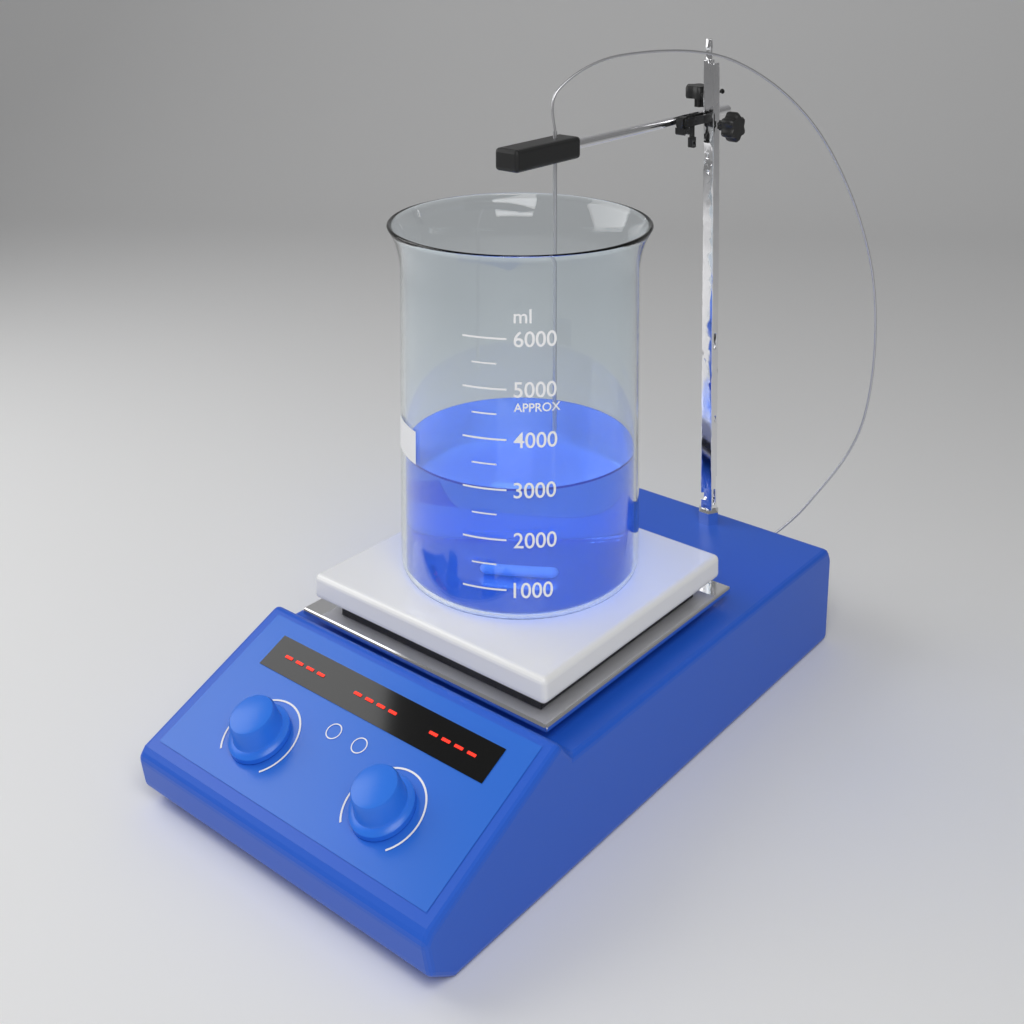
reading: 3000 ml
